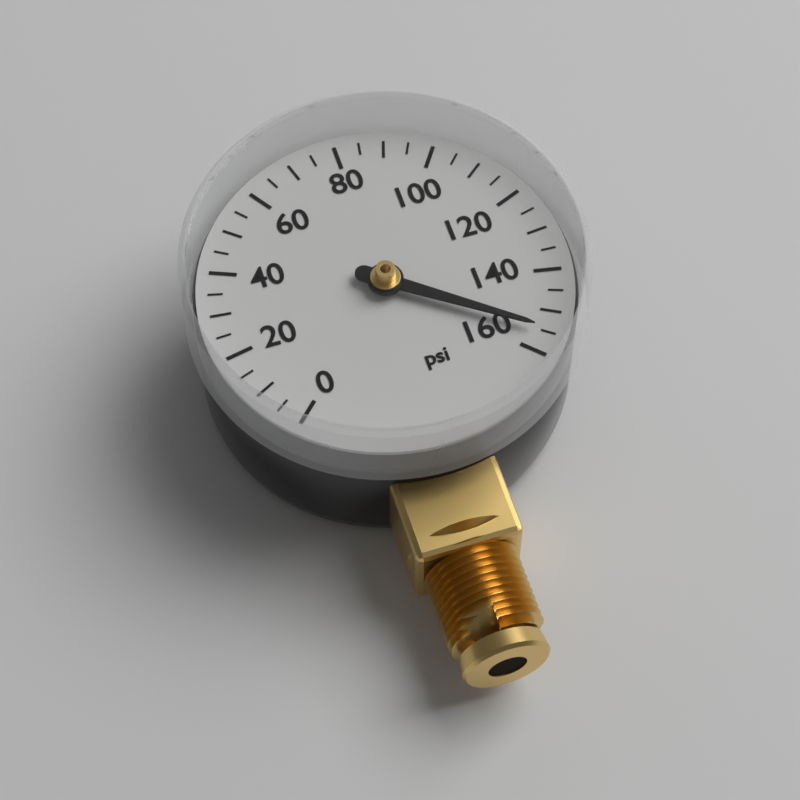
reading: 155 psi
